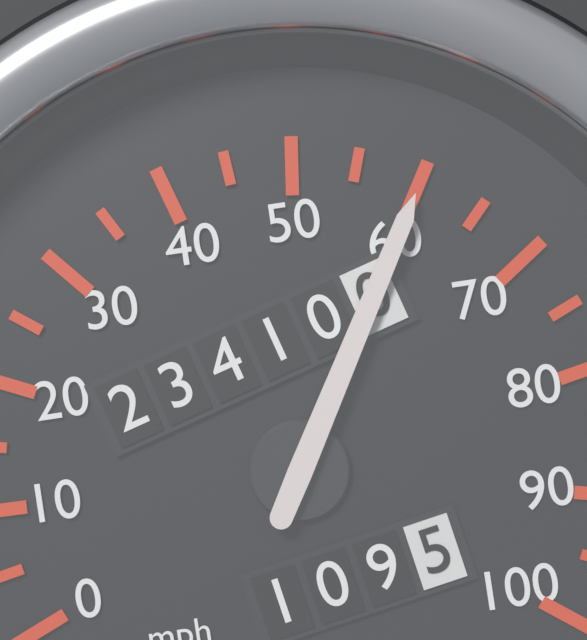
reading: 60 mph
